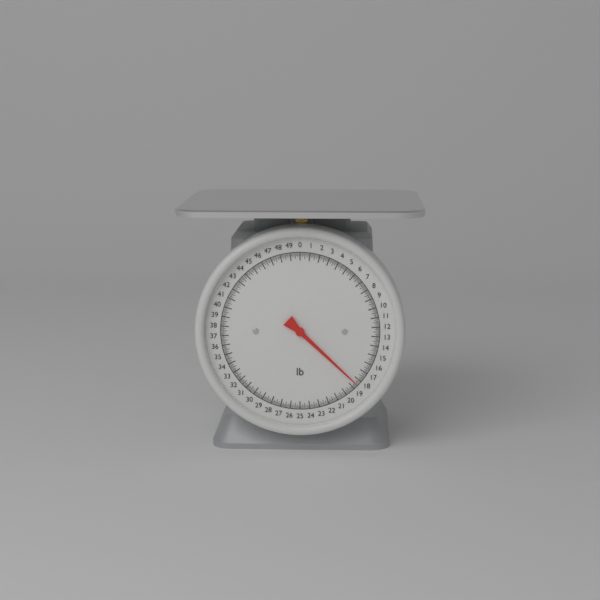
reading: 18.500 lb
